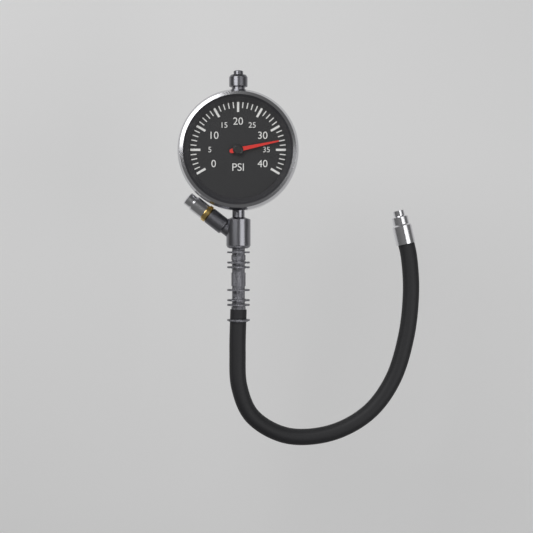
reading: 33 psi
